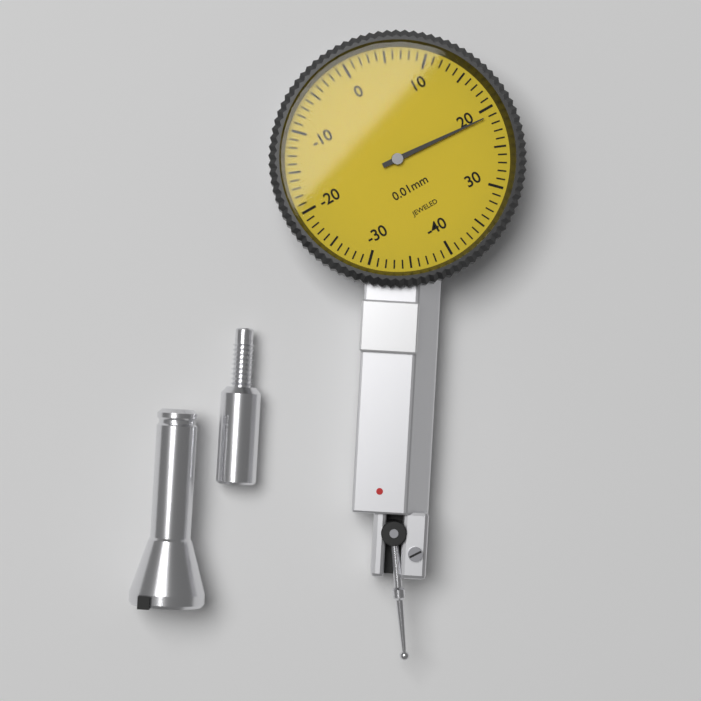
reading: 21 0.01mm
